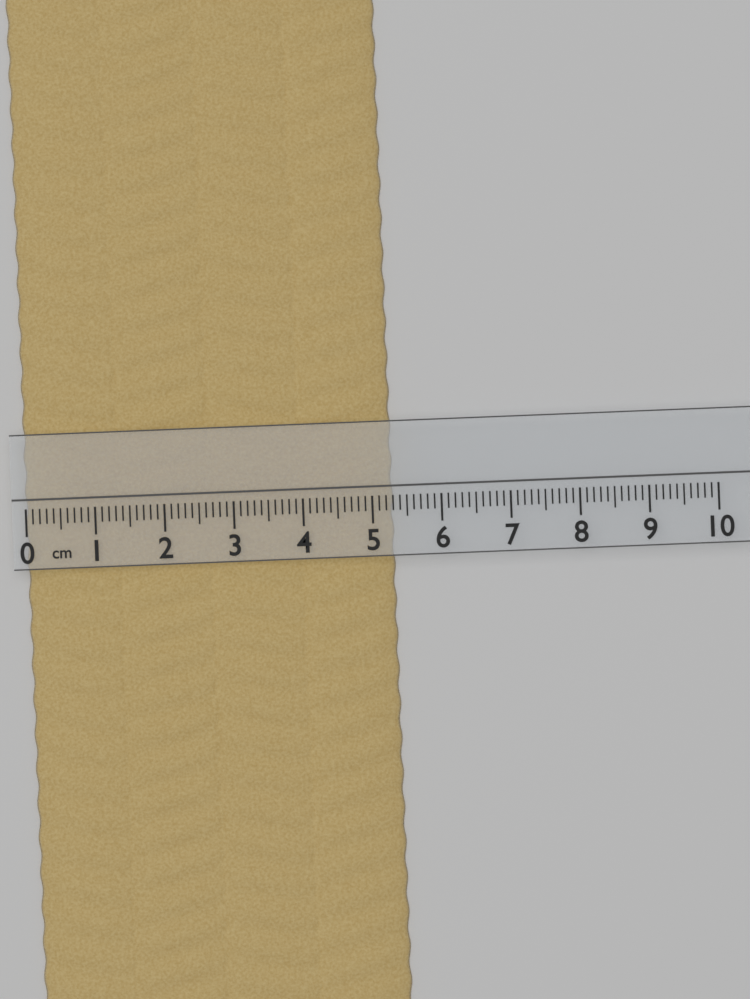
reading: 5.3 cm
